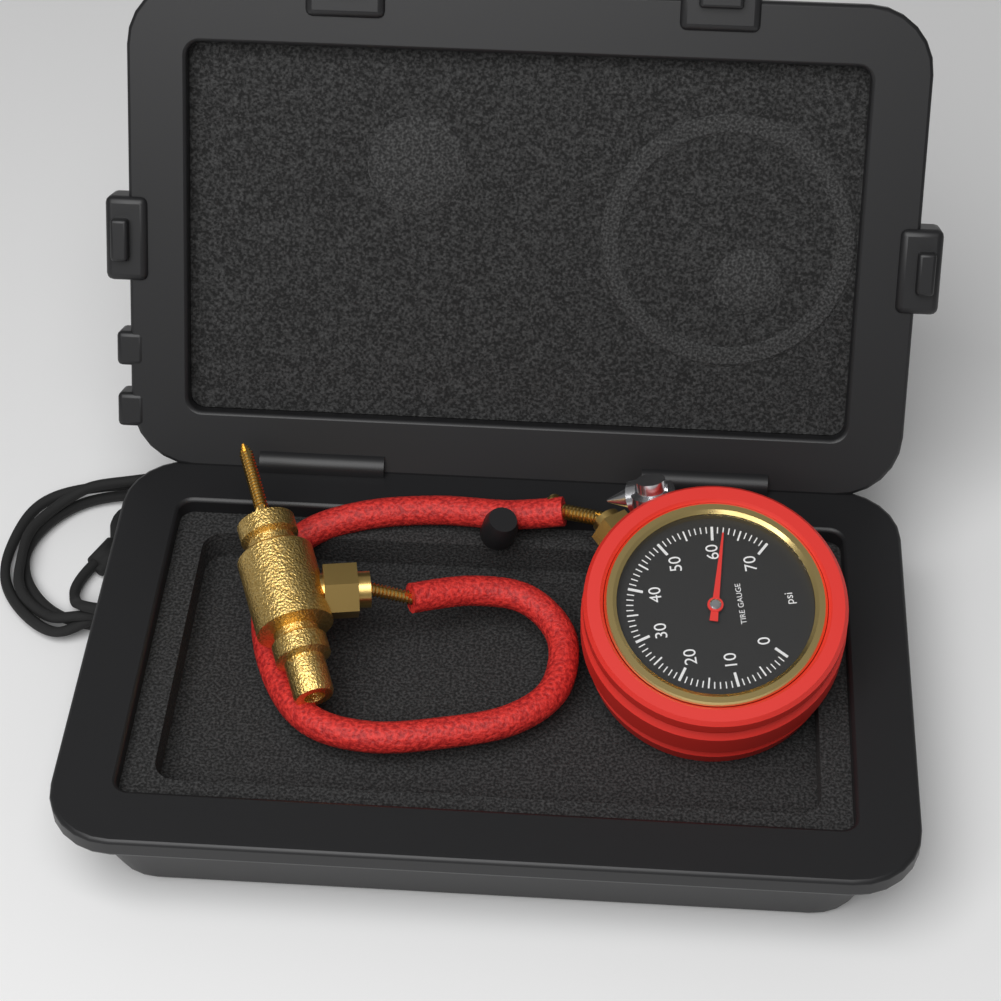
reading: 62 psi
